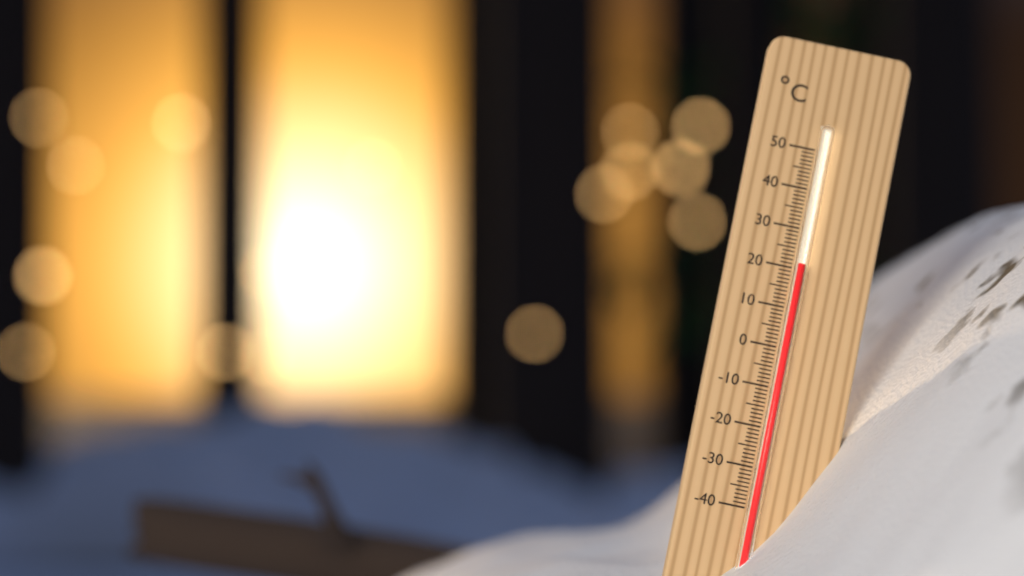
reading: 21 °C
